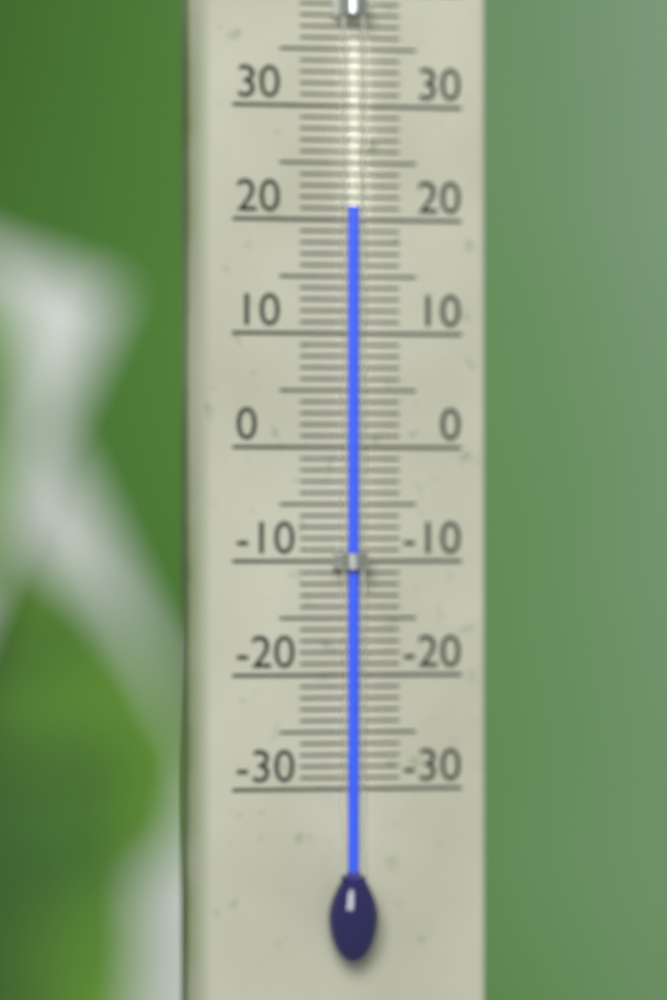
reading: 21 °C
